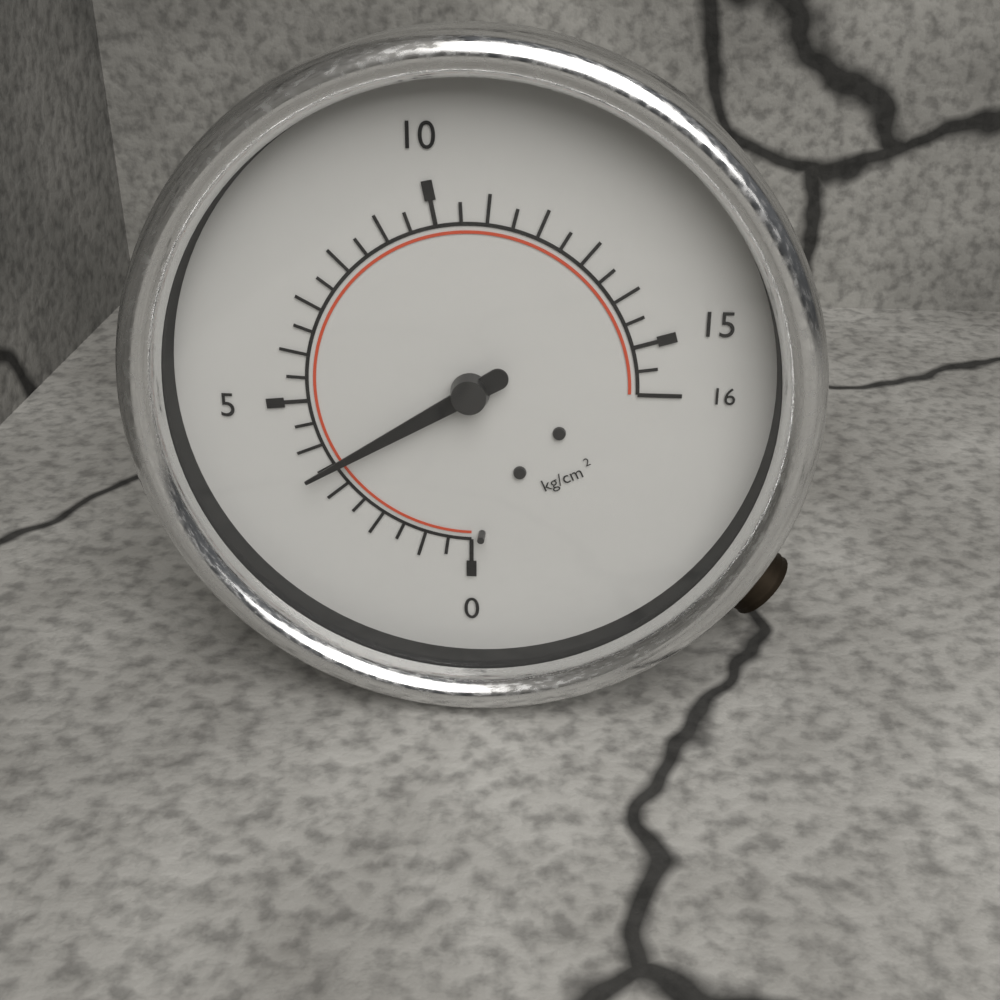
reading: 3.5 kg/cm²
